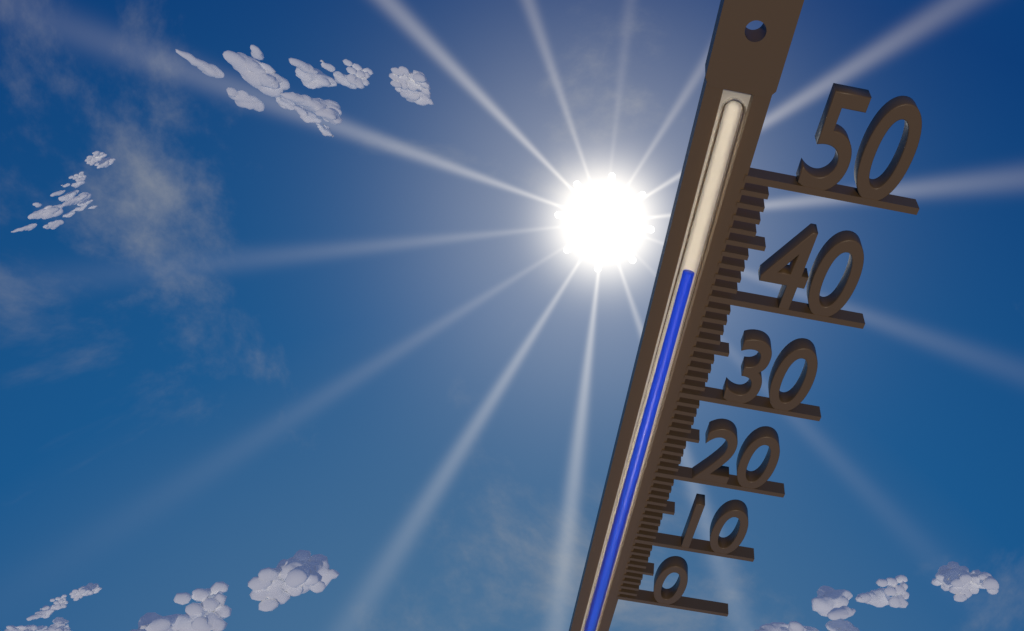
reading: 42 (no unit)
